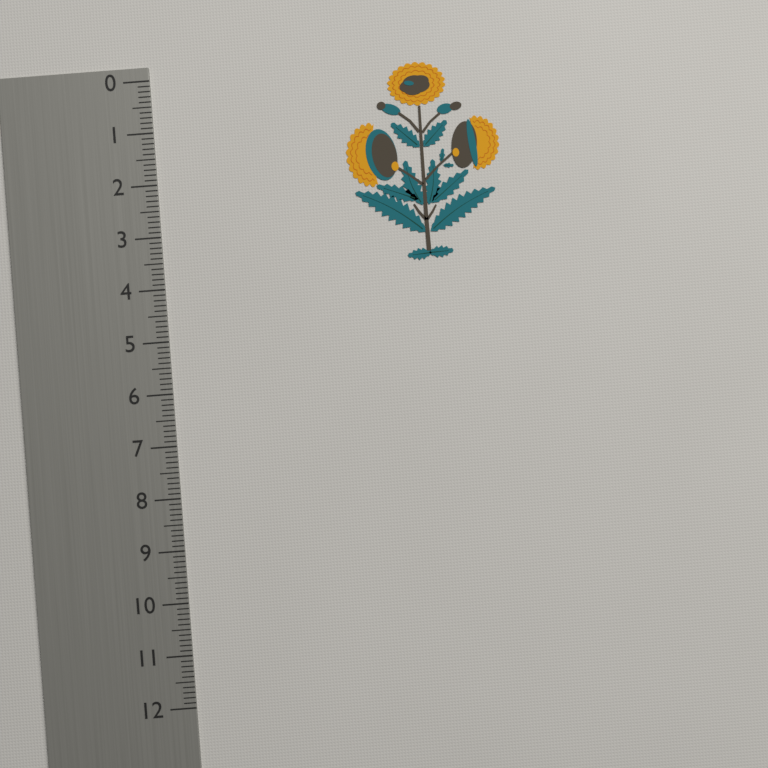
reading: 3.8 (no unit)
